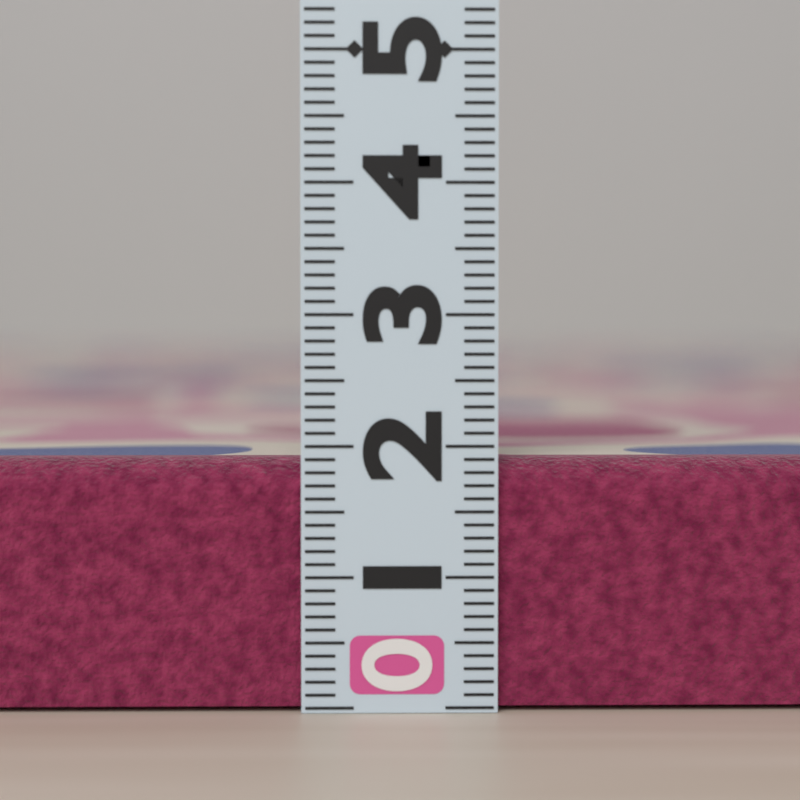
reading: 1.9 (no unit)
